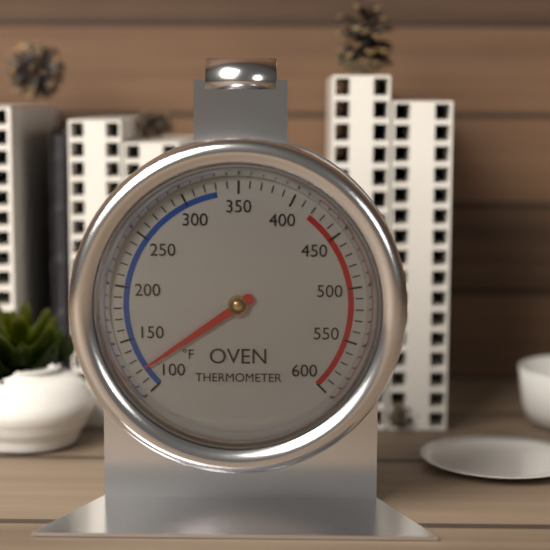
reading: 120 °F
